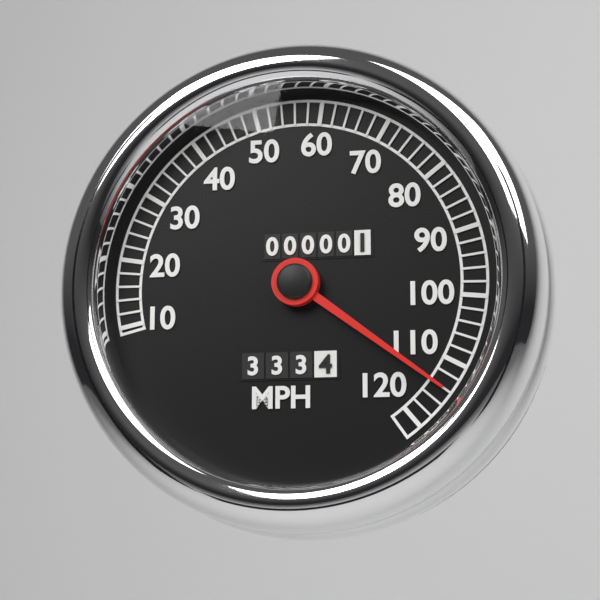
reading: 114 MPH
